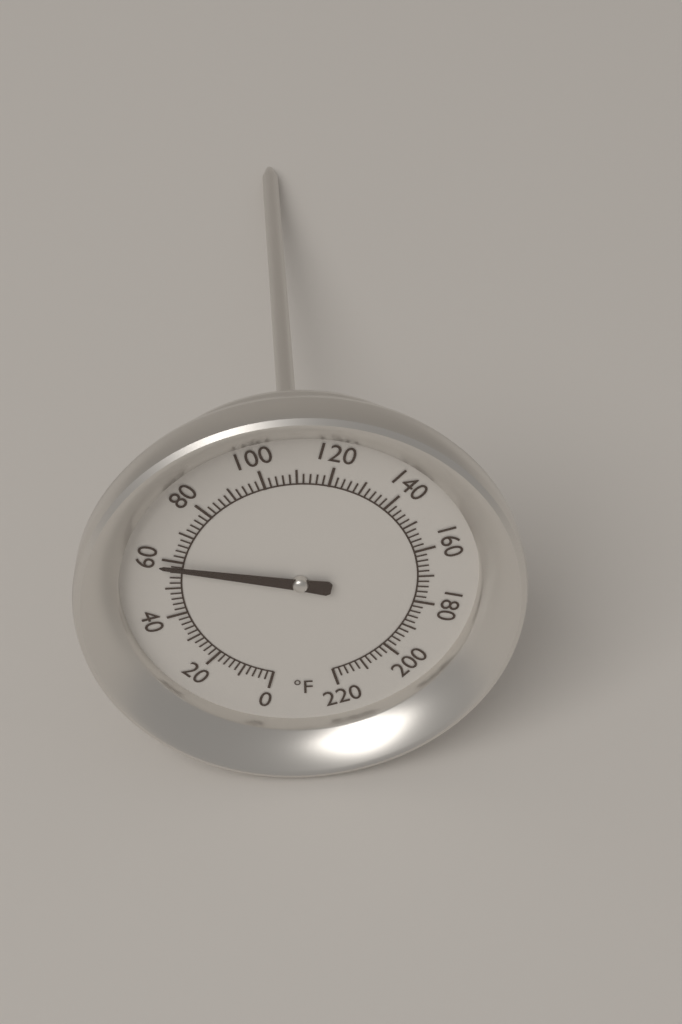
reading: 58 °F
